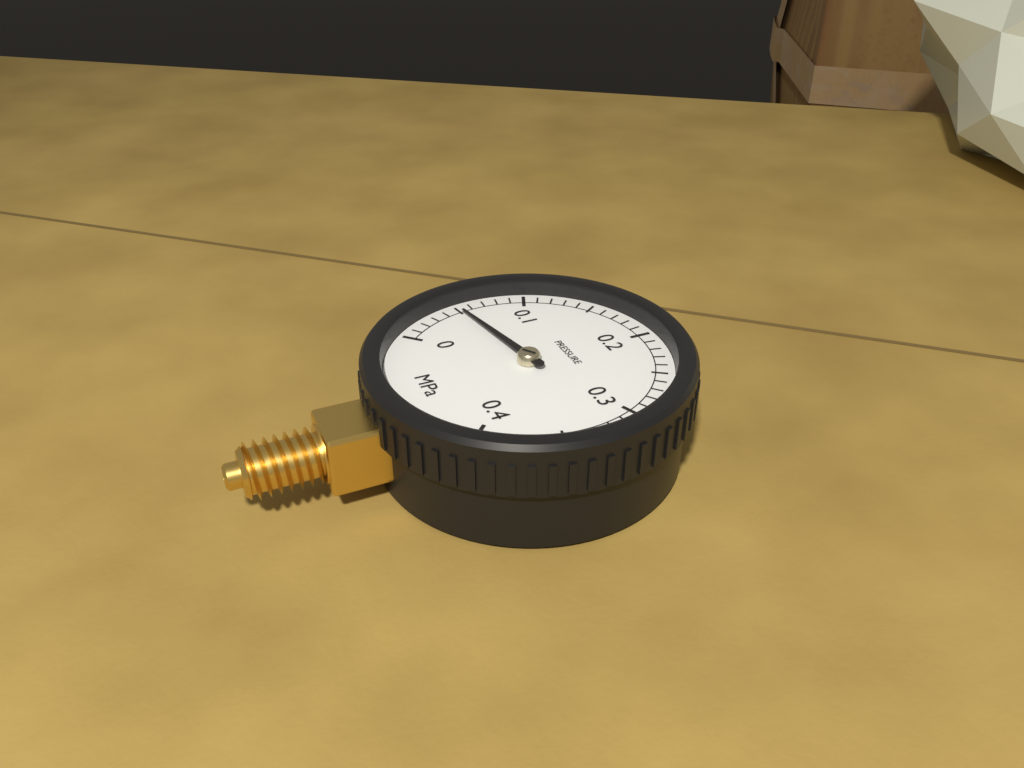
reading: 0.05 MPa
